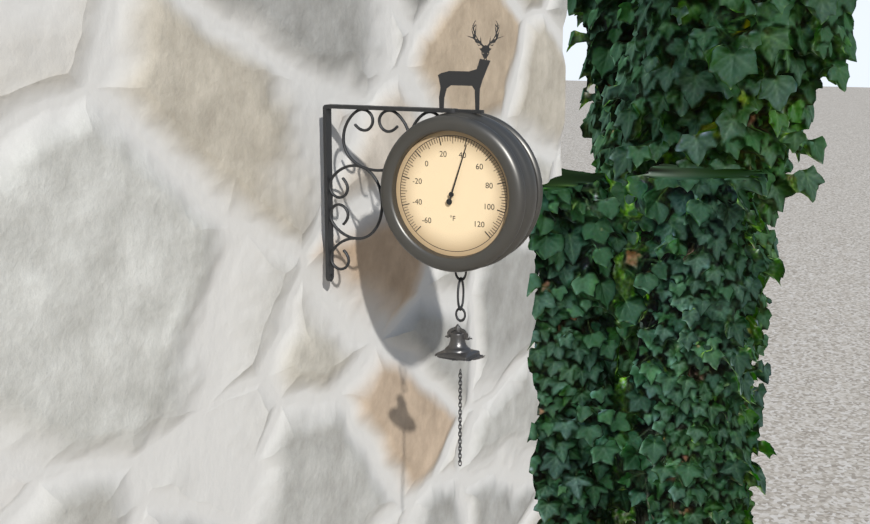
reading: 42 °F
